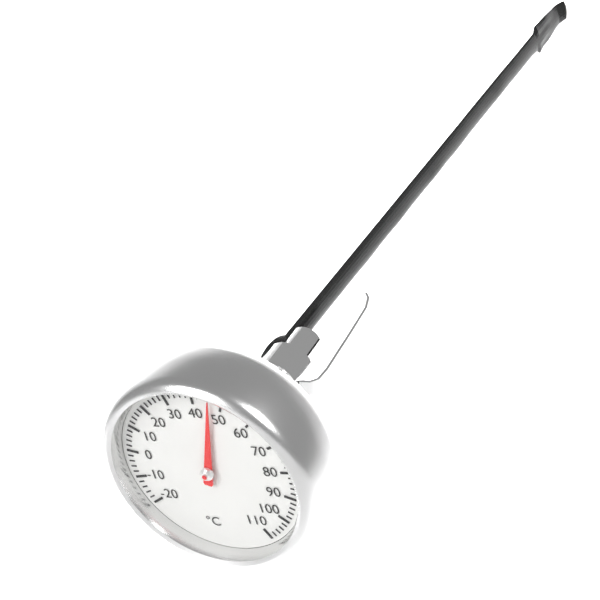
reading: 46 °C
